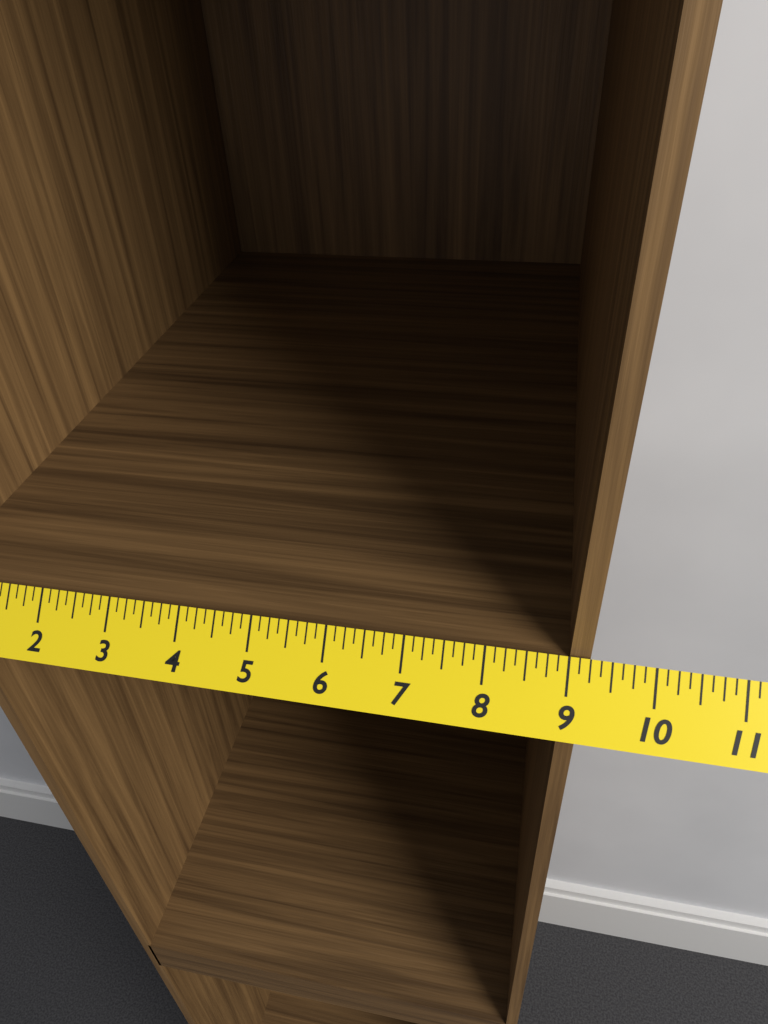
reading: 9.250 in
